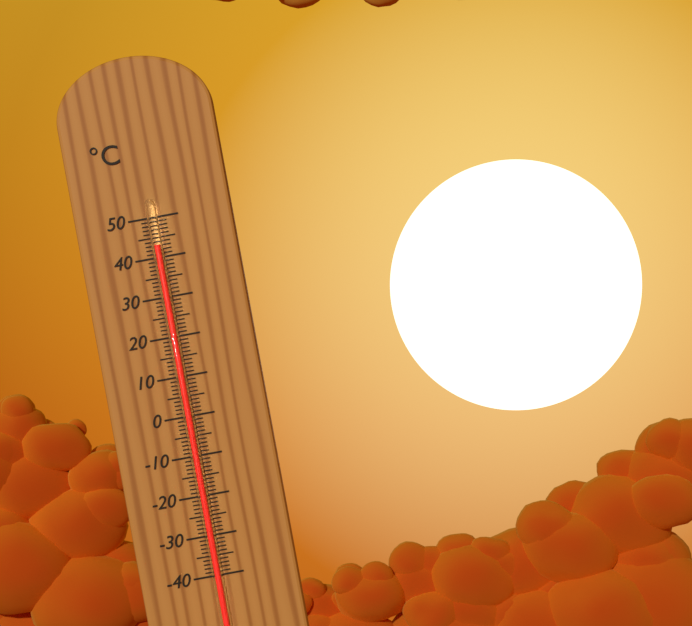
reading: 43 °C
